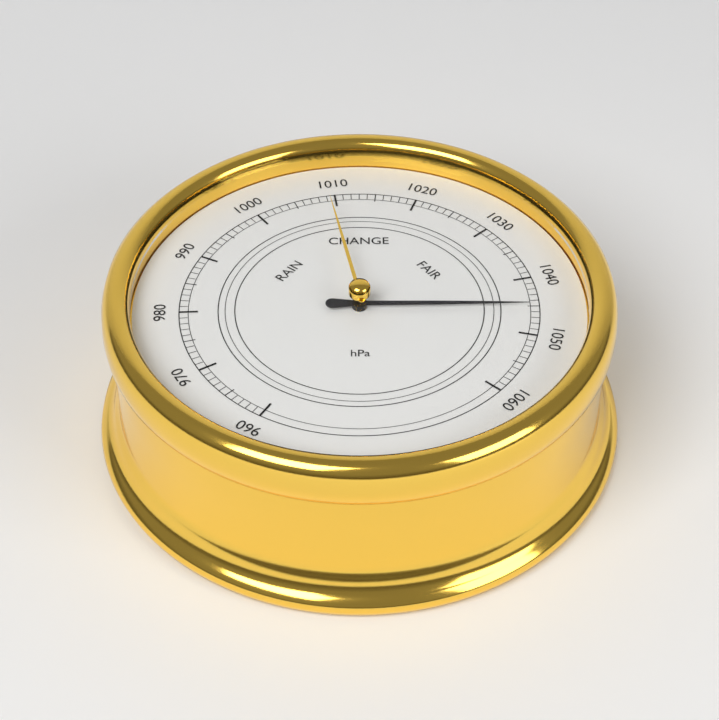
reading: 1045 hPa
